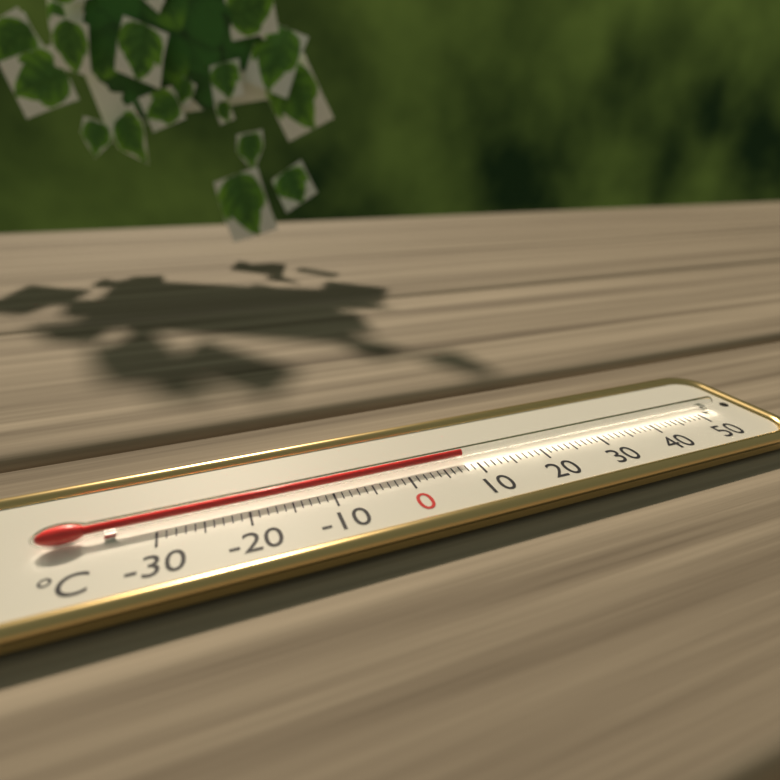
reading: 8 °C
